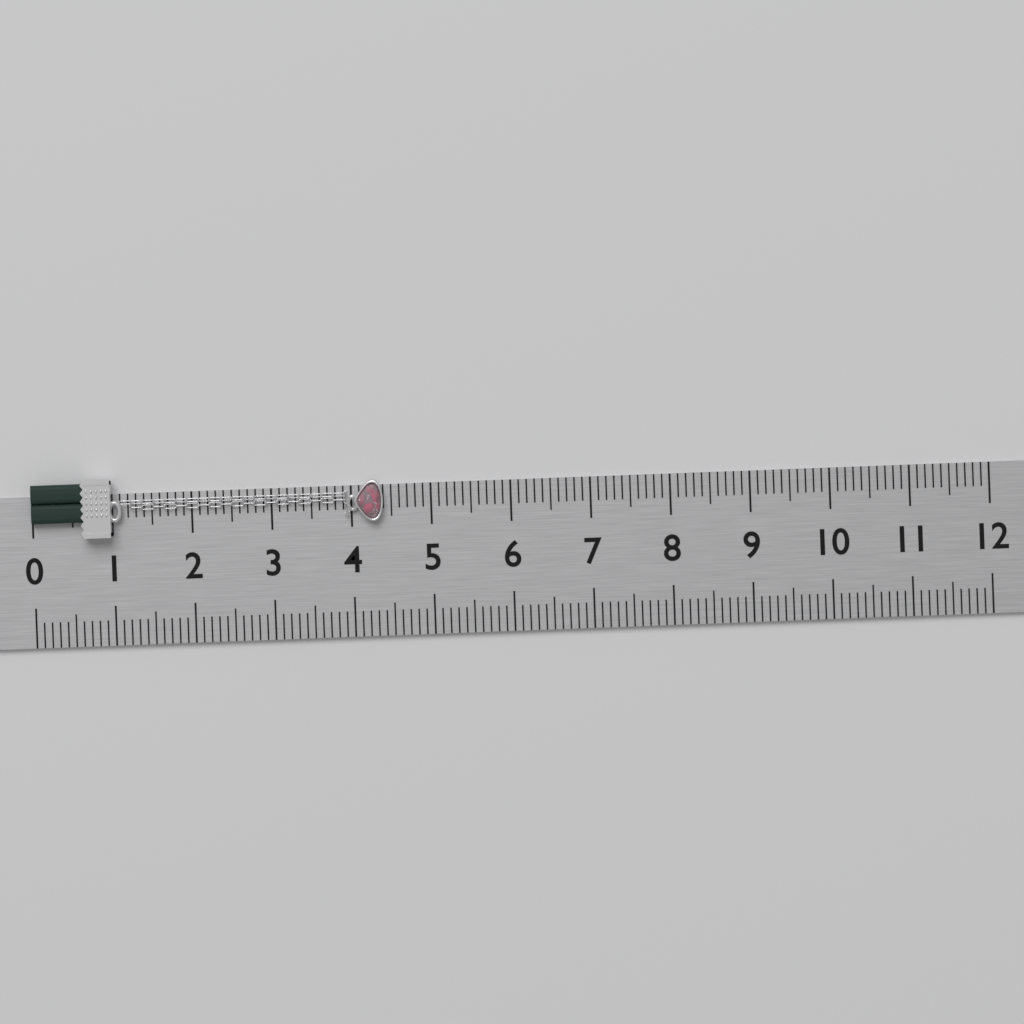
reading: 4.4 (no unit)
